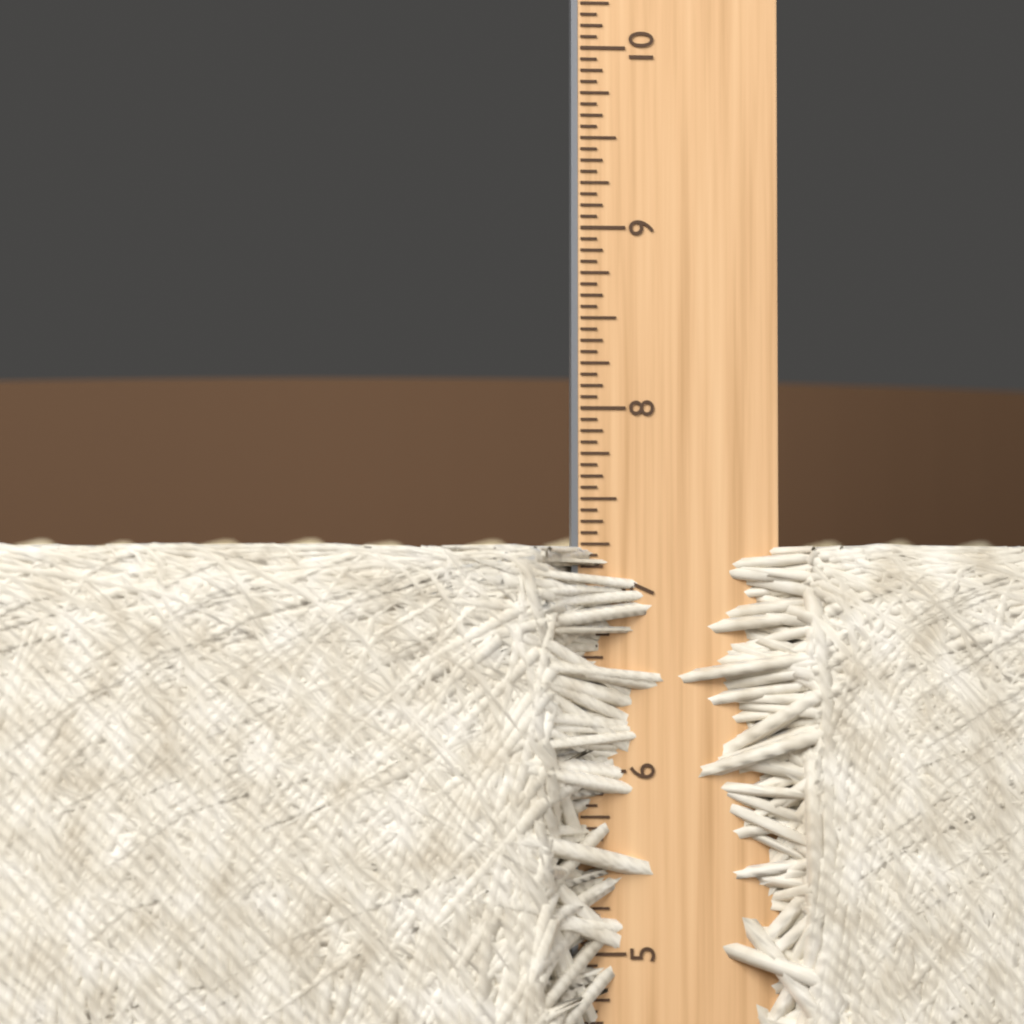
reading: 7.2500 in
